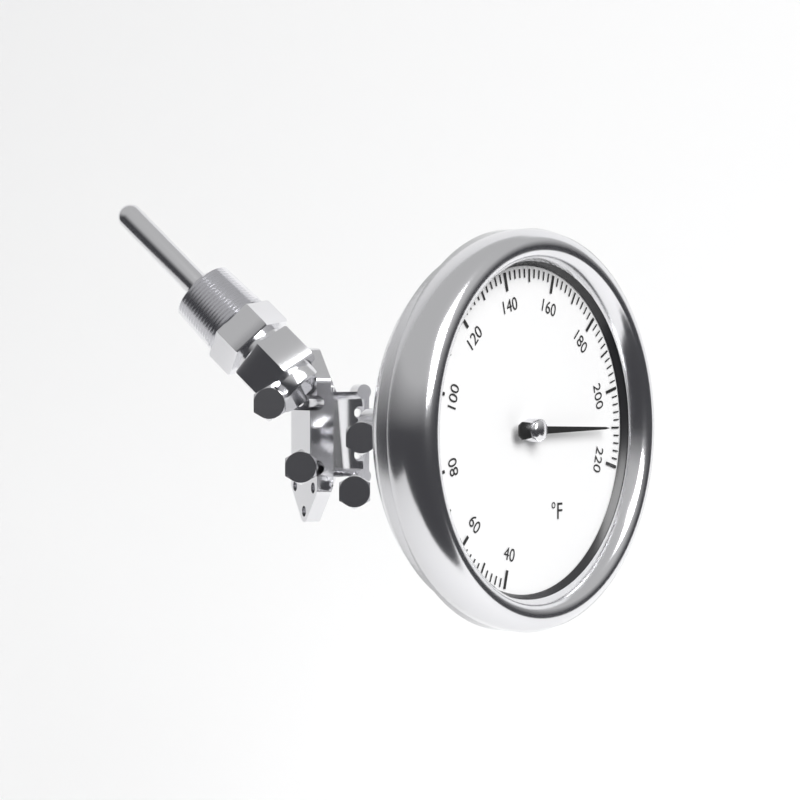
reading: 210 °F
